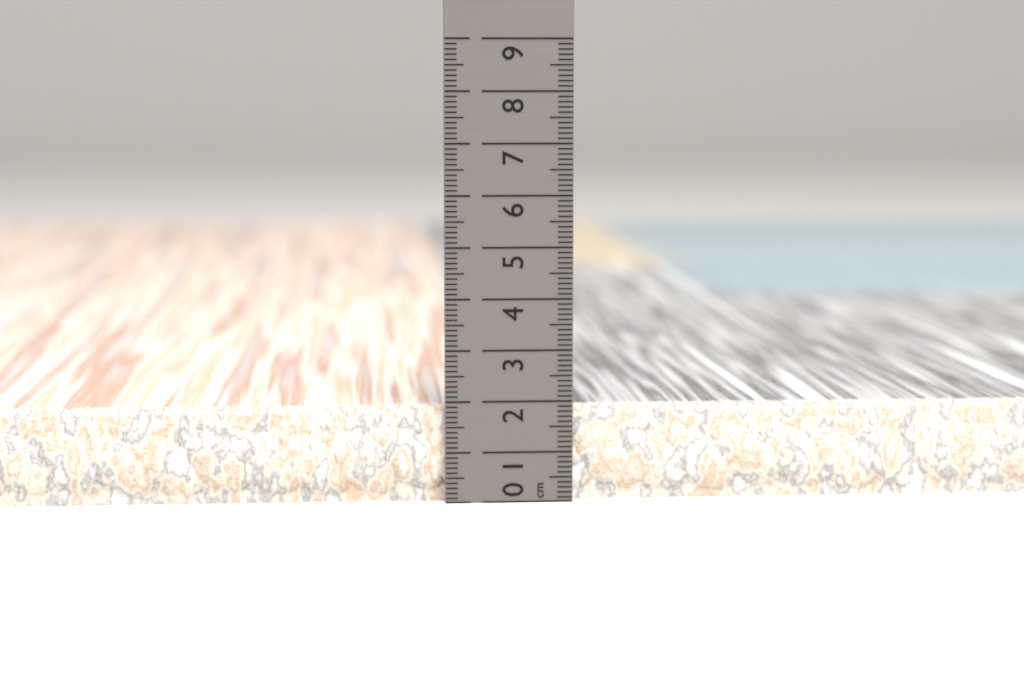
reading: 1.9 cm
